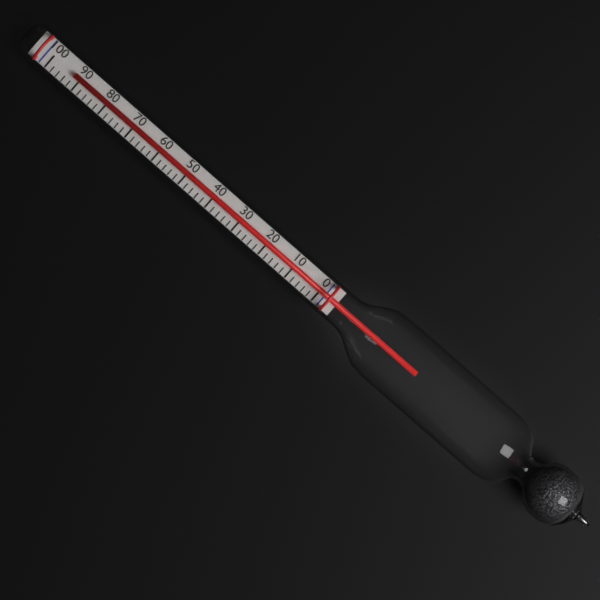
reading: 92 (no unit)
